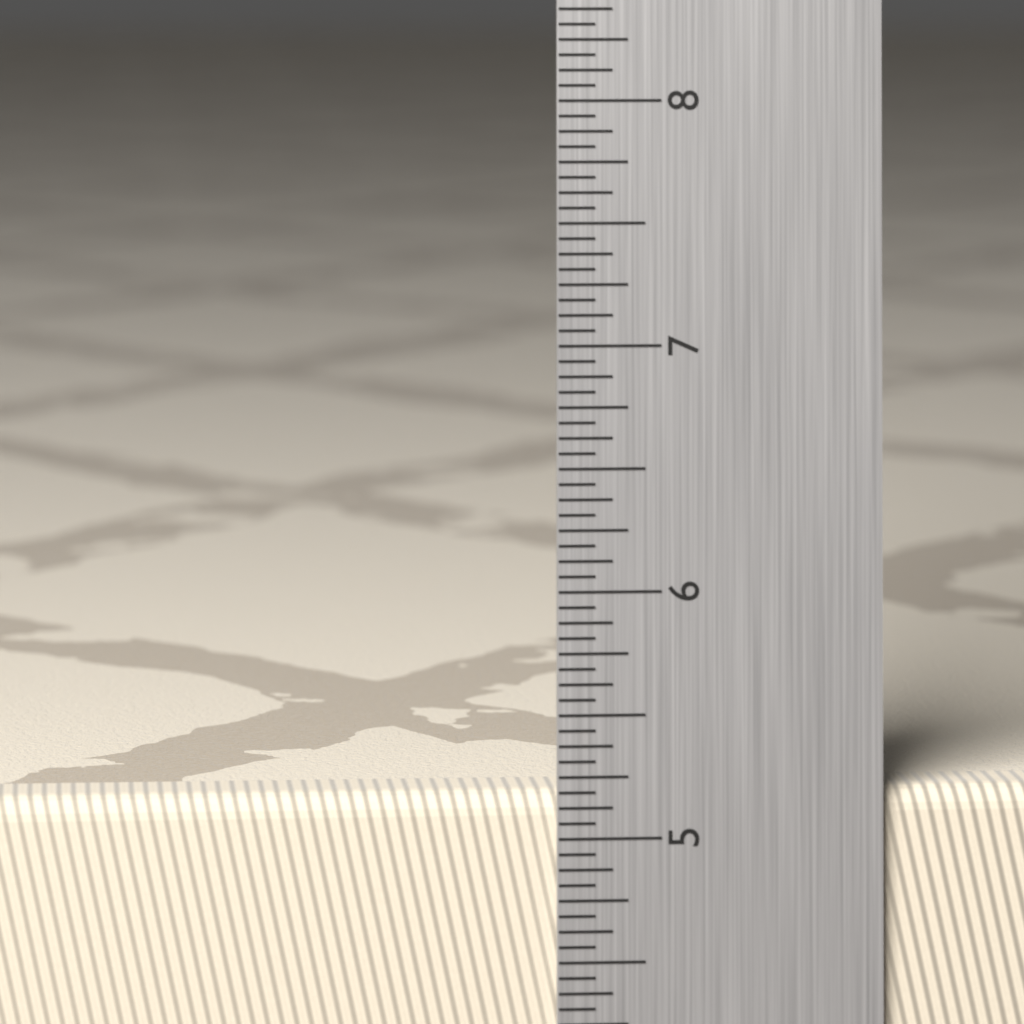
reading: 5.1875 in
